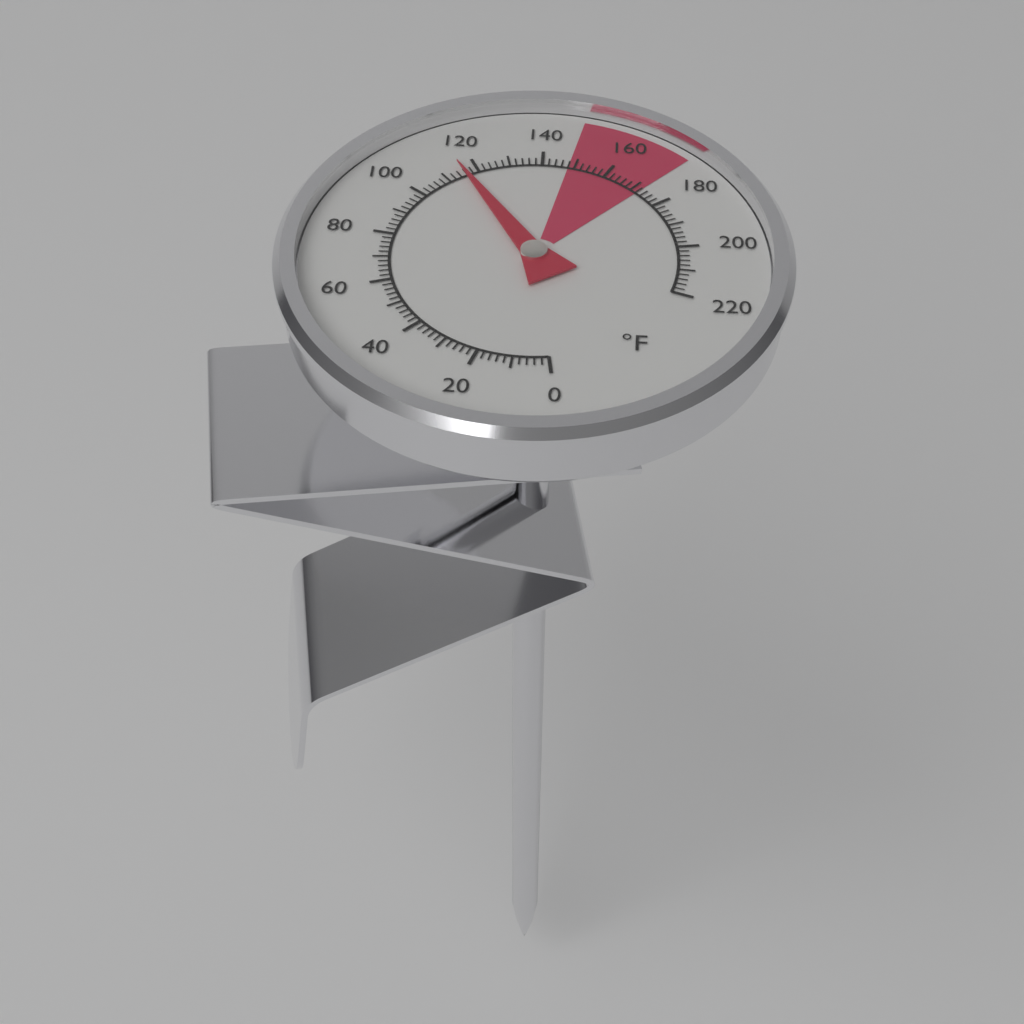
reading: 116 °F
